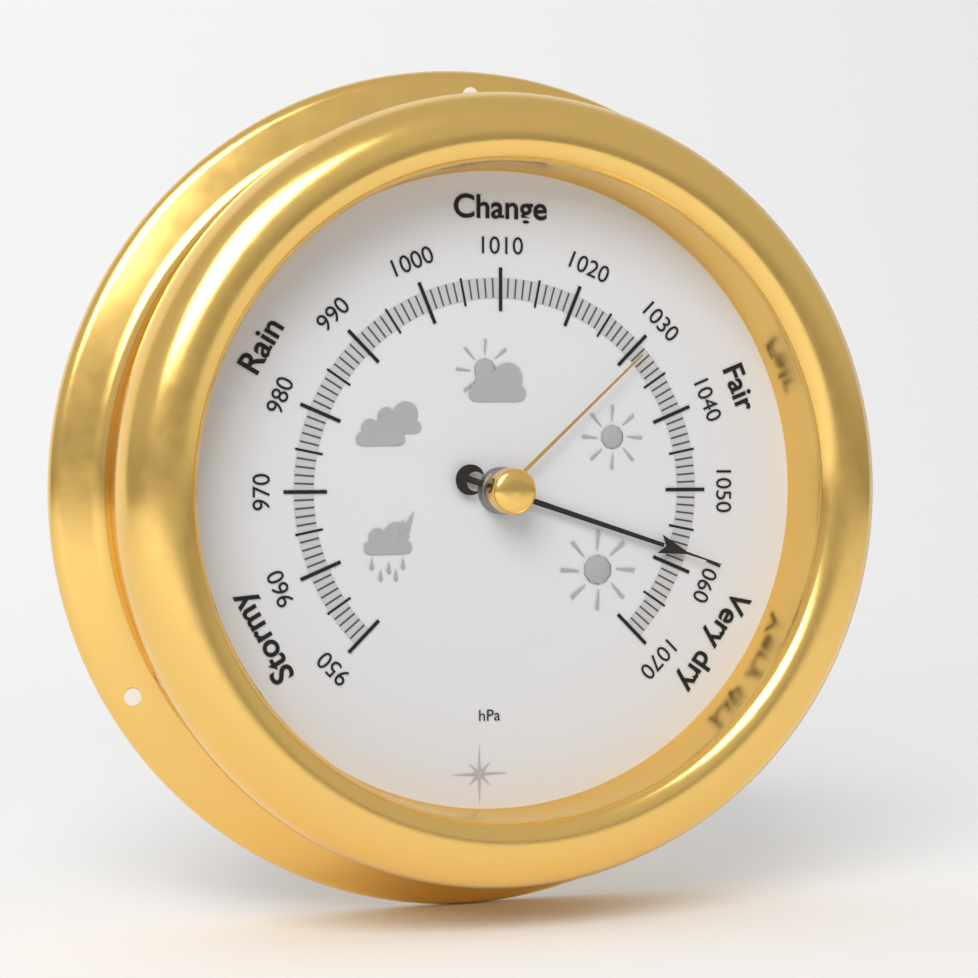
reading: 1058 hPa
